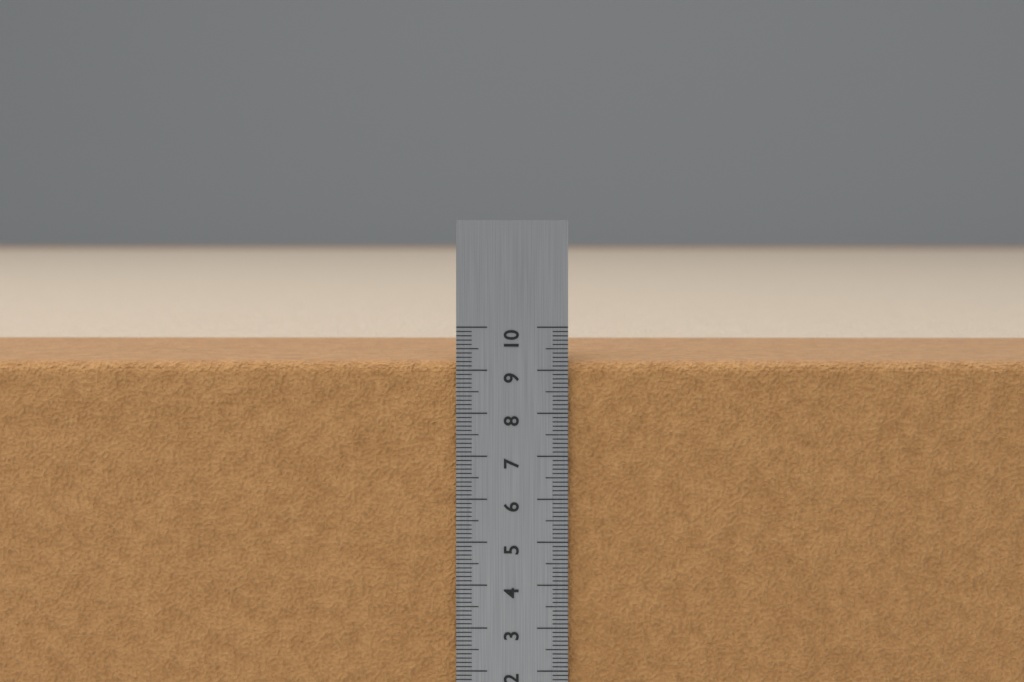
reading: 9.2 cm
